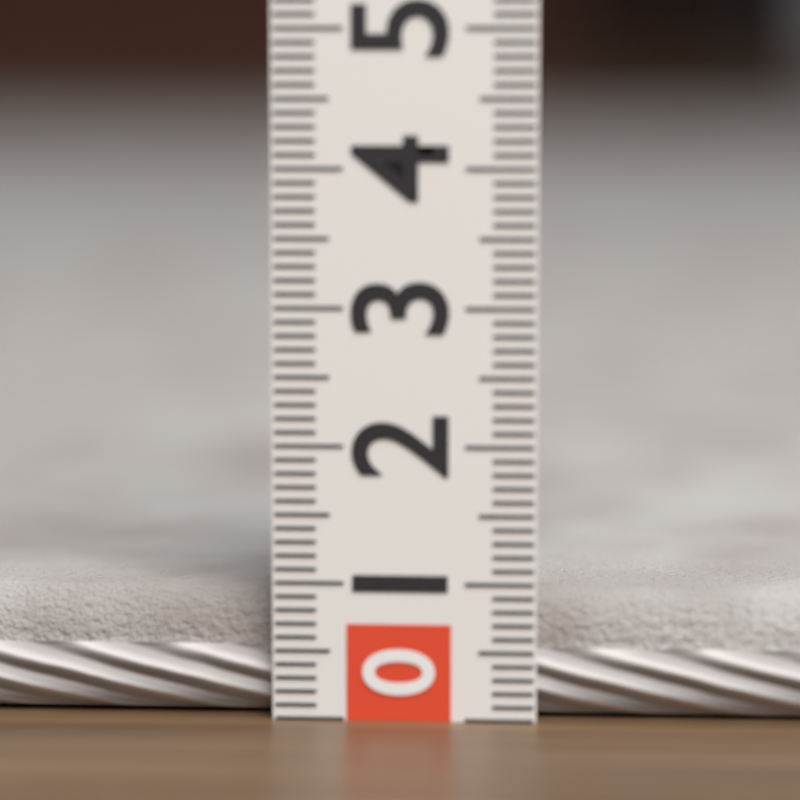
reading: 0.9 (no unit)
